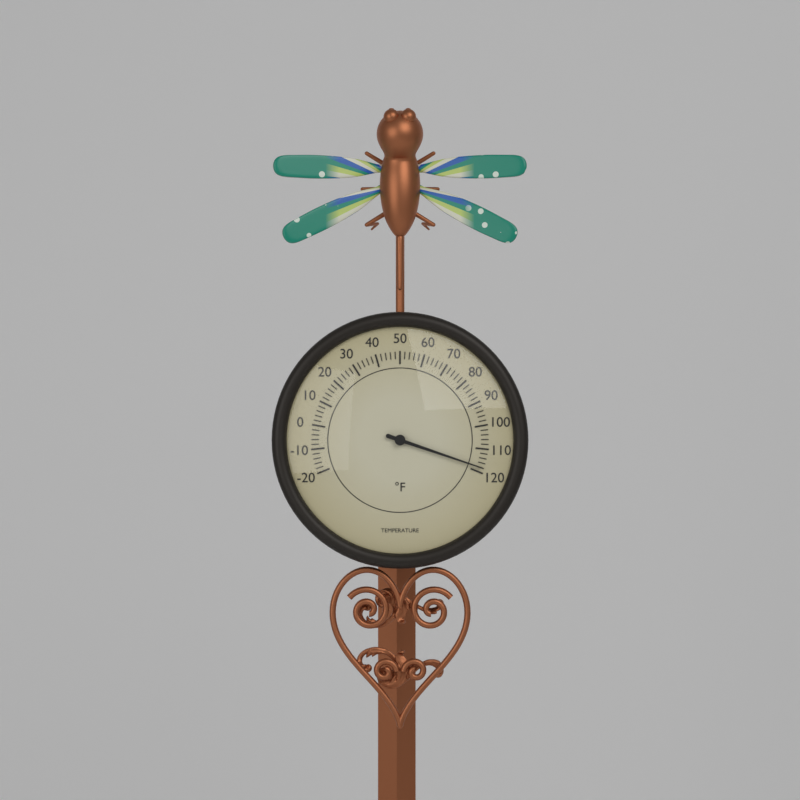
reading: 118 °F
